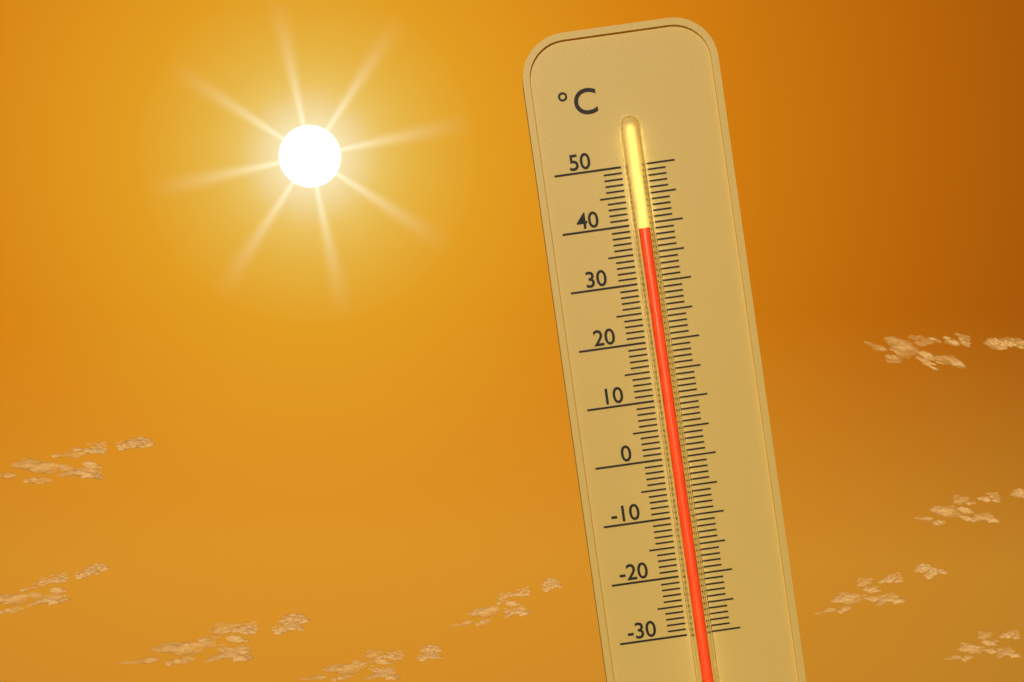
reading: 39 °C
